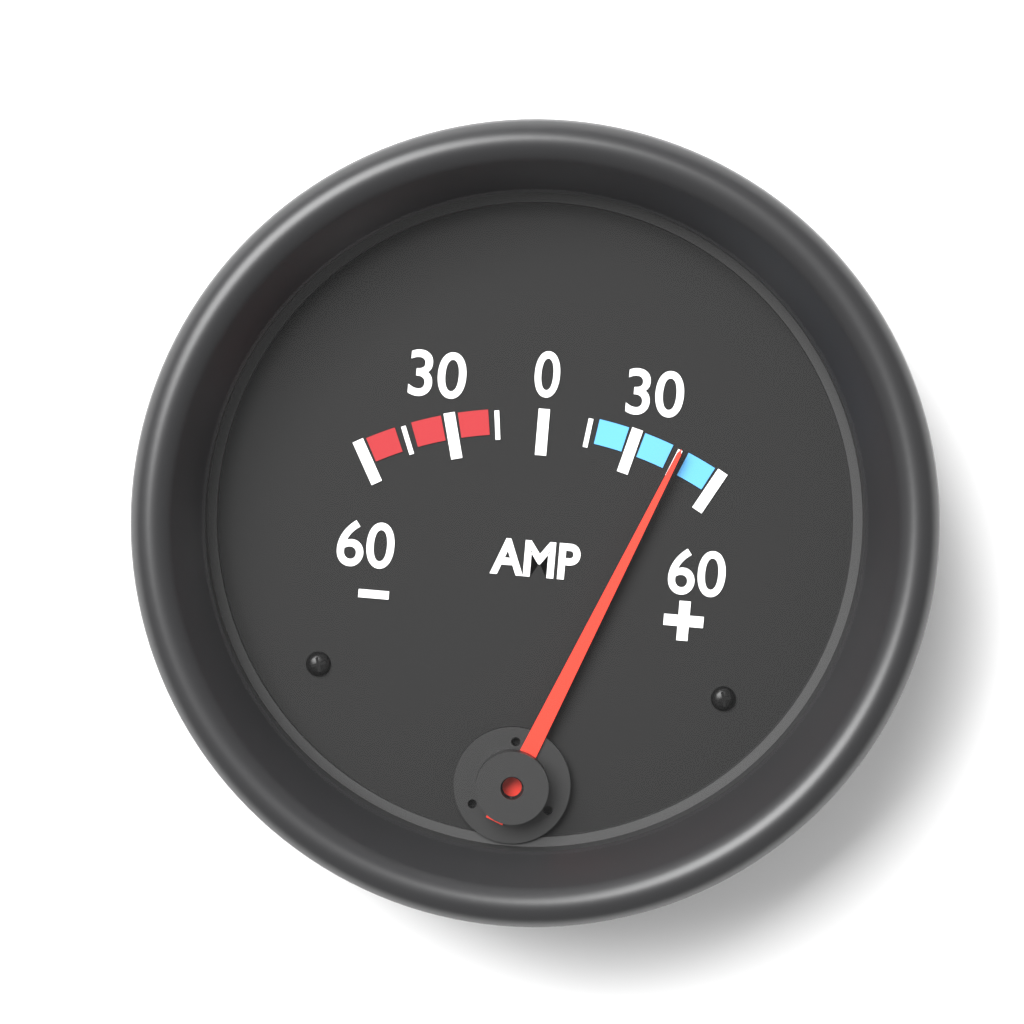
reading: 45 AMP
